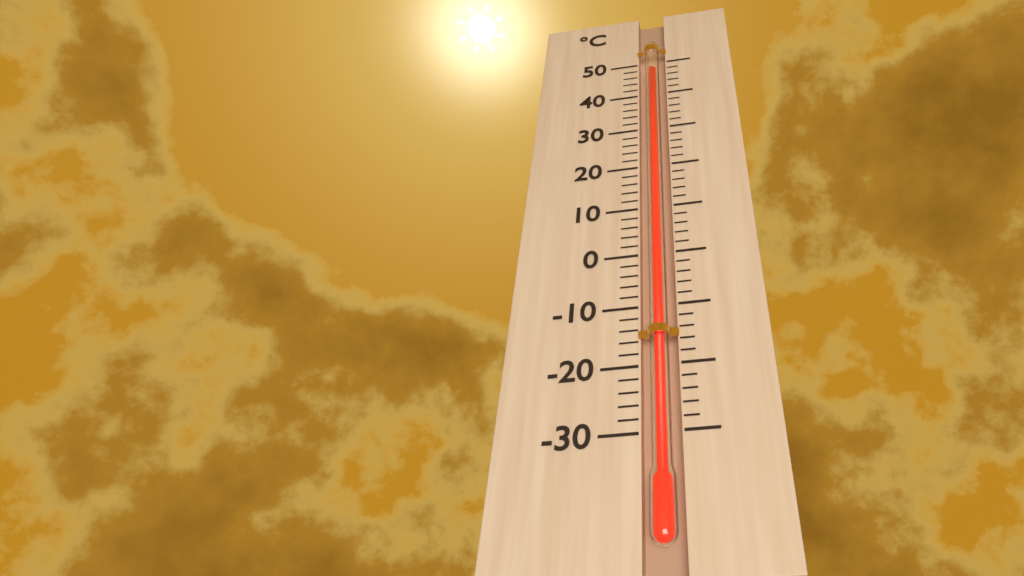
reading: 48 °C
